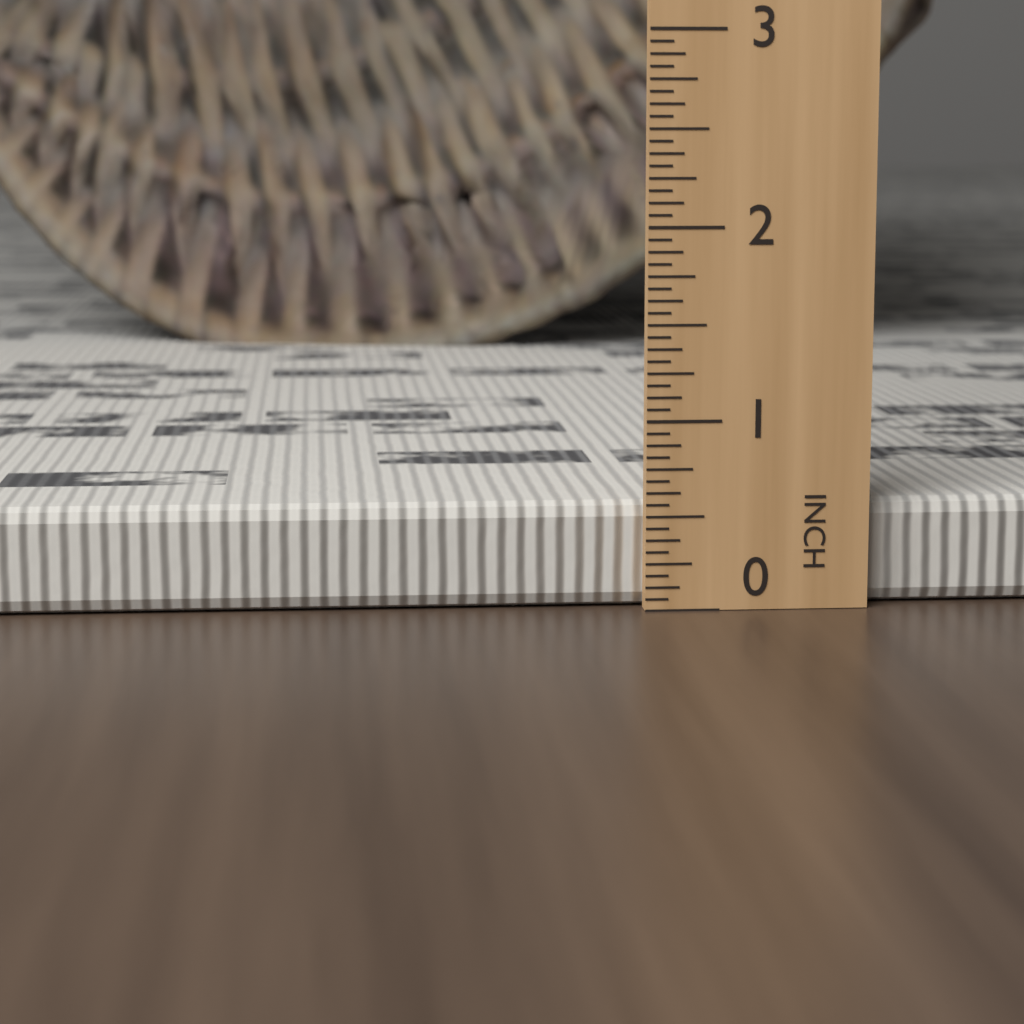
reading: 0.5625 in
